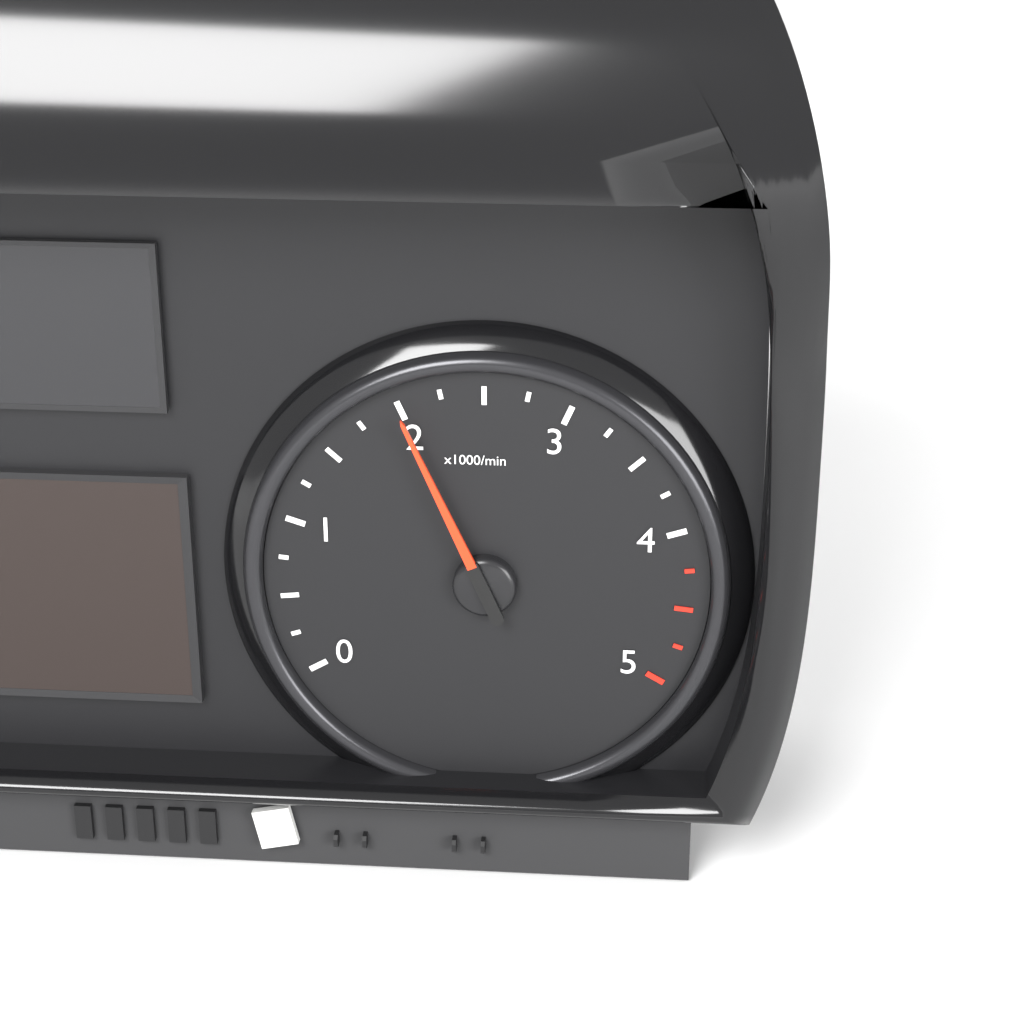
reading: 2.00 x1000/min
